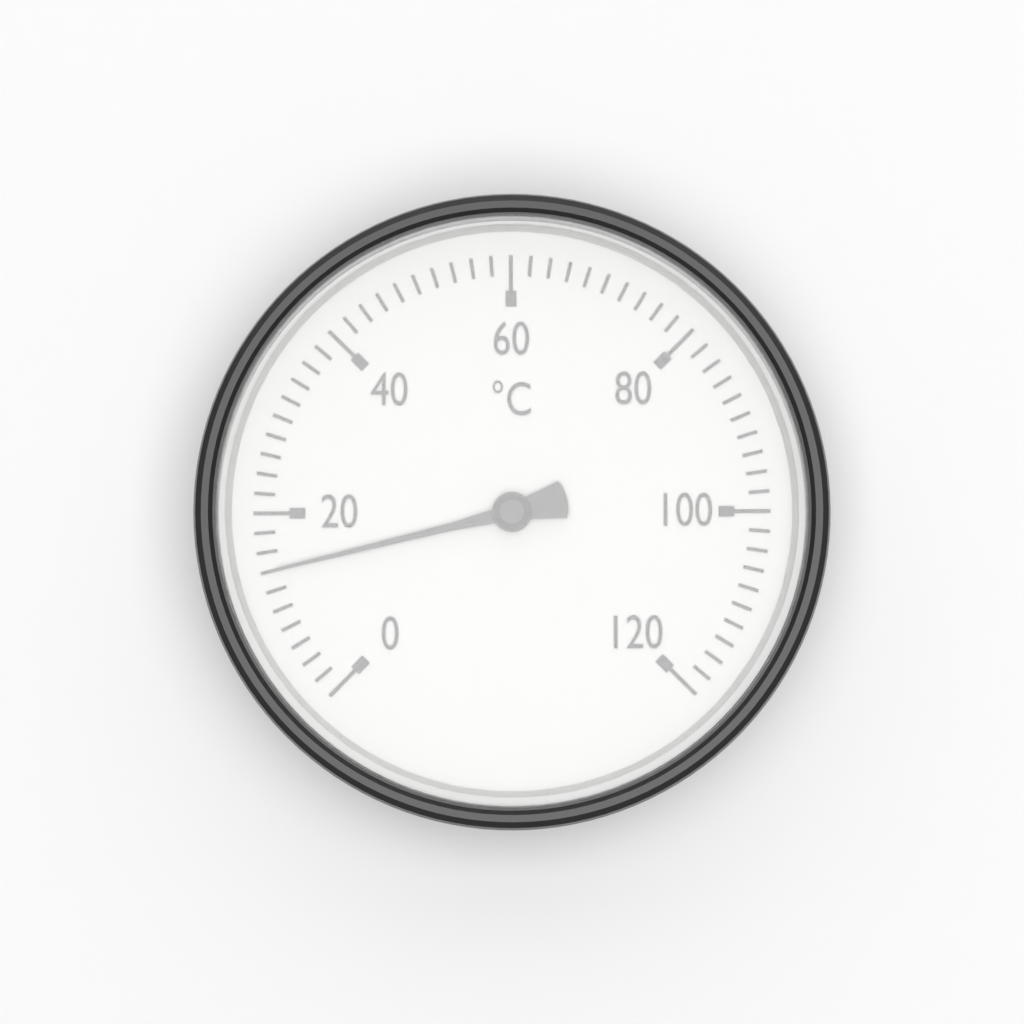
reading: 14 °C
